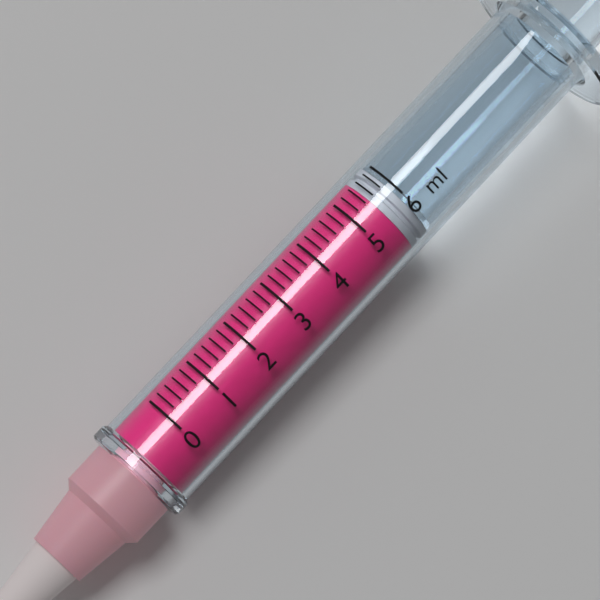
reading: 5.5 ml
